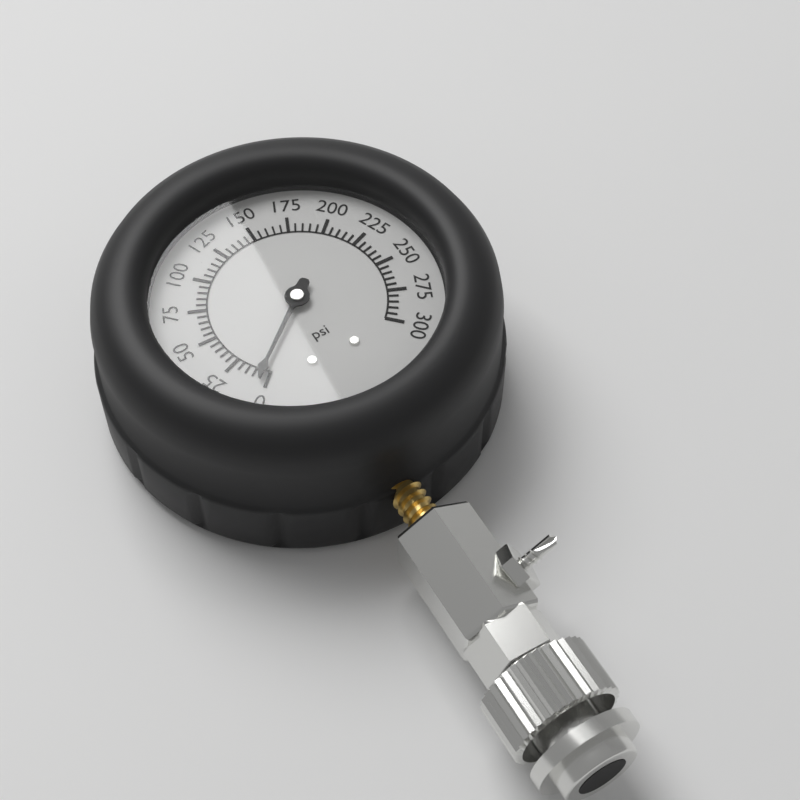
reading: 5 psi
